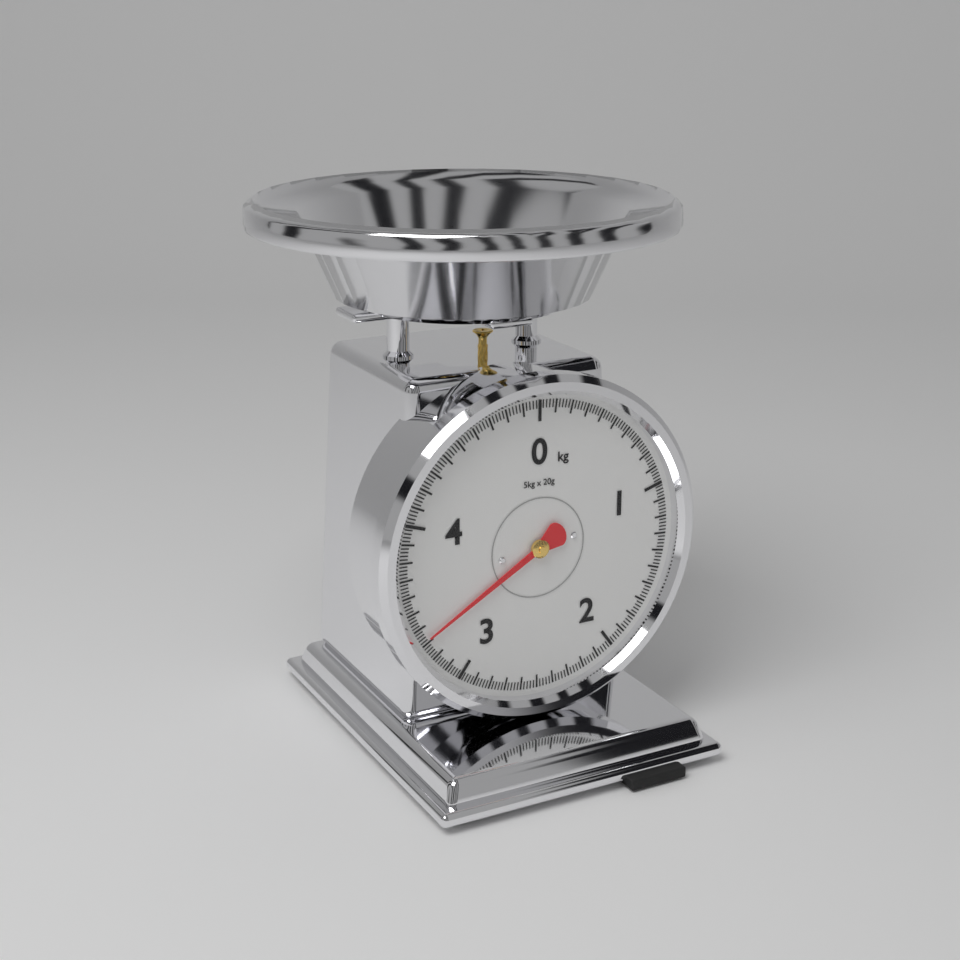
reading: 3.32 kg
